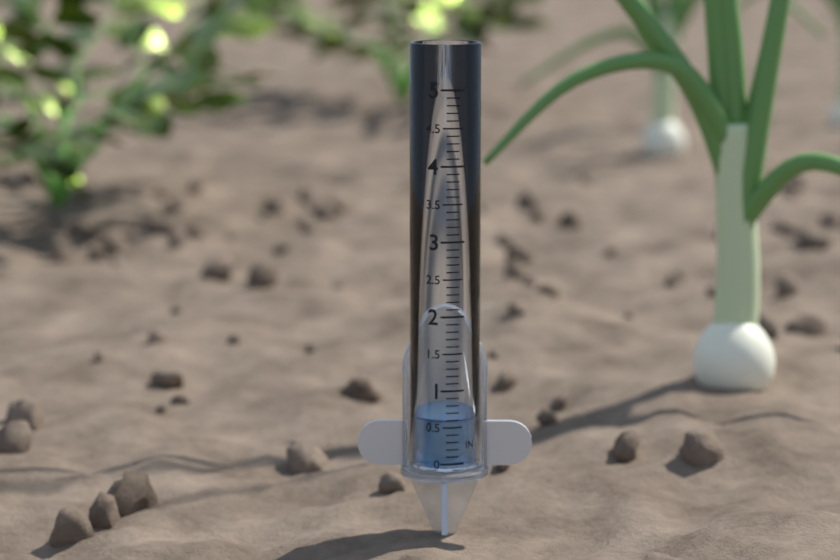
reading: 0.6 in
